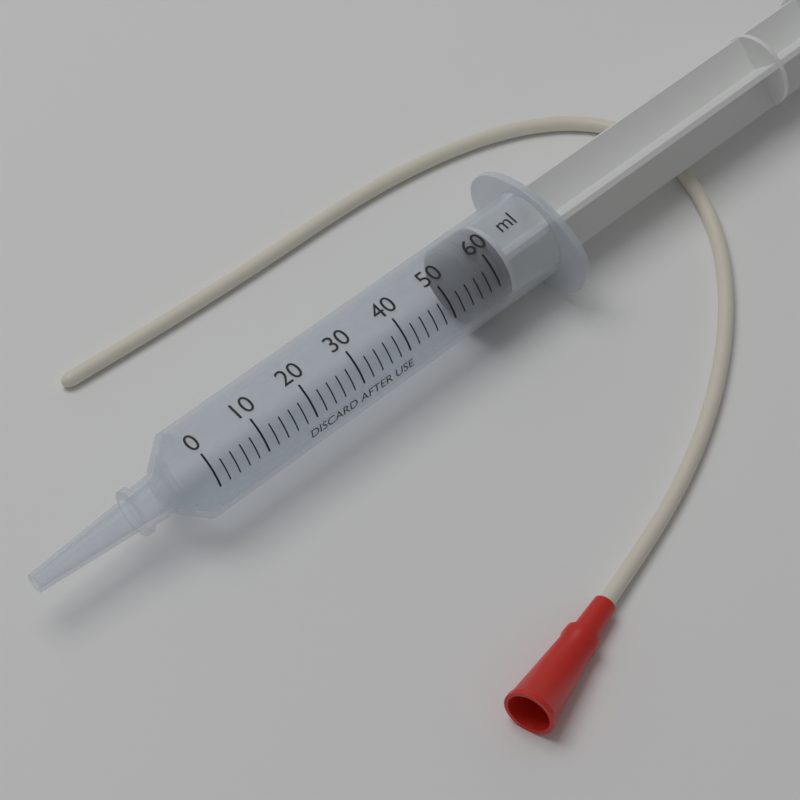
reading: 56 ml
